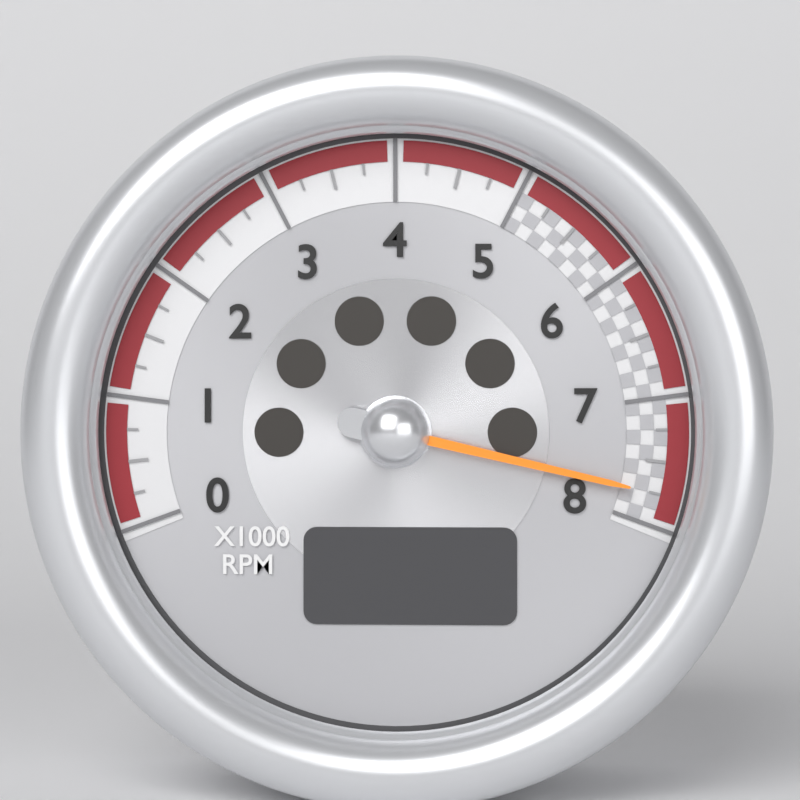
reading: 7.75 x1000 RPM
